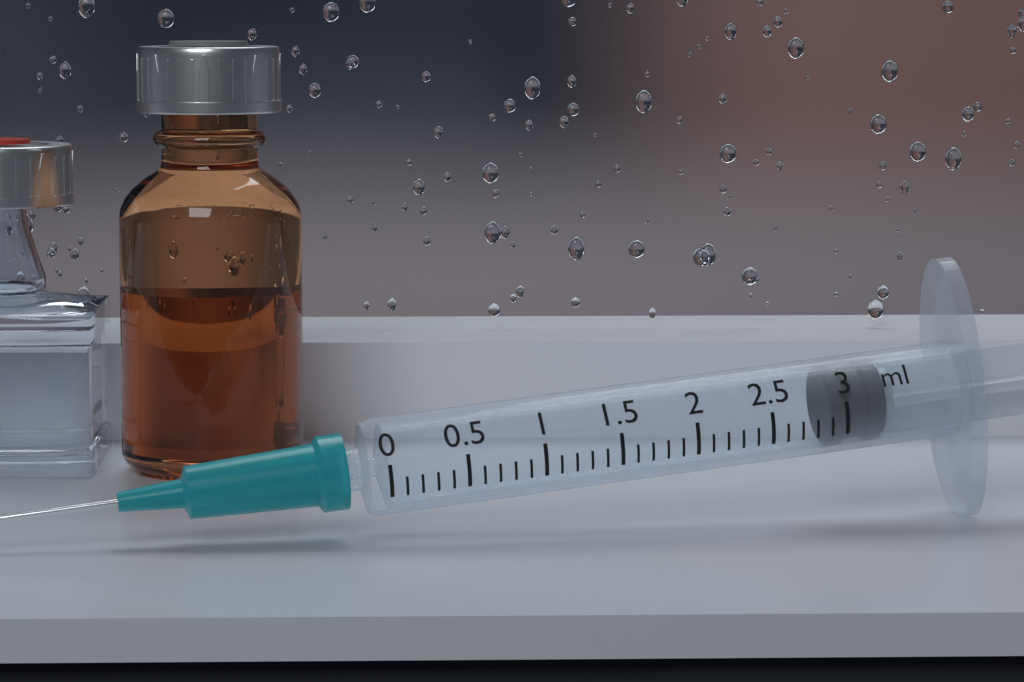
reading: 2.9 ml
